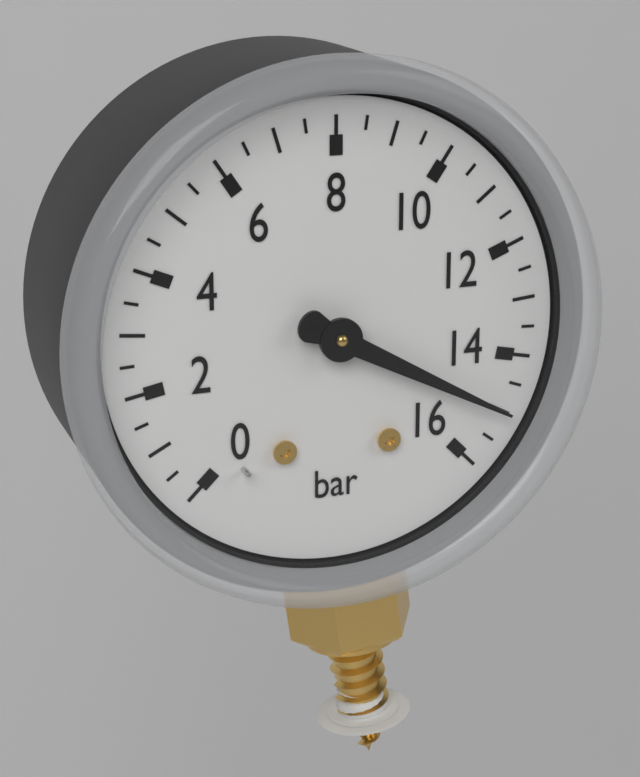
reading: 15.0 bar
